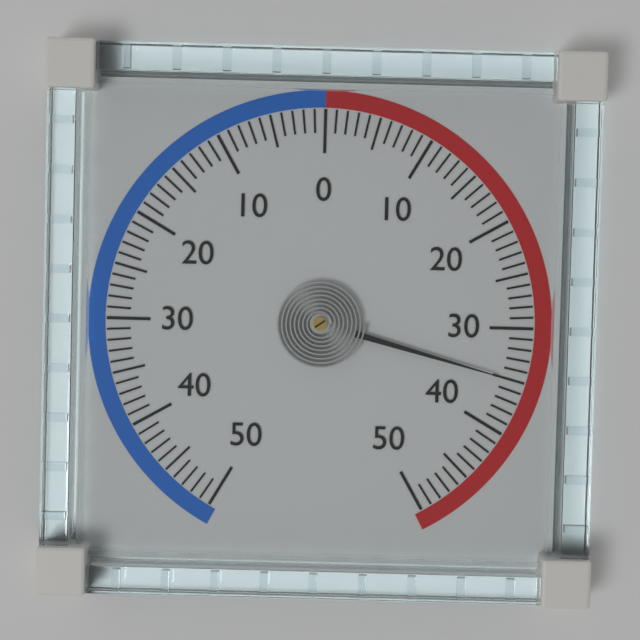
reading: 35 (no unit)
